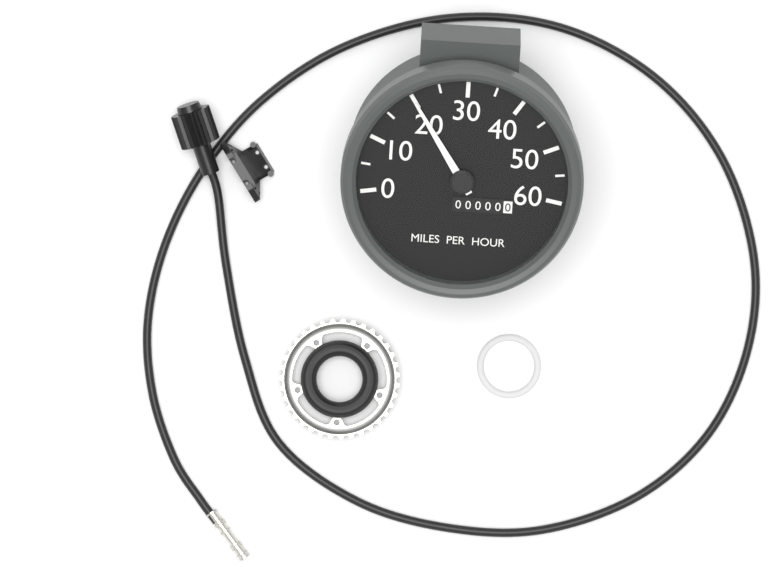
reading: 20 mph
